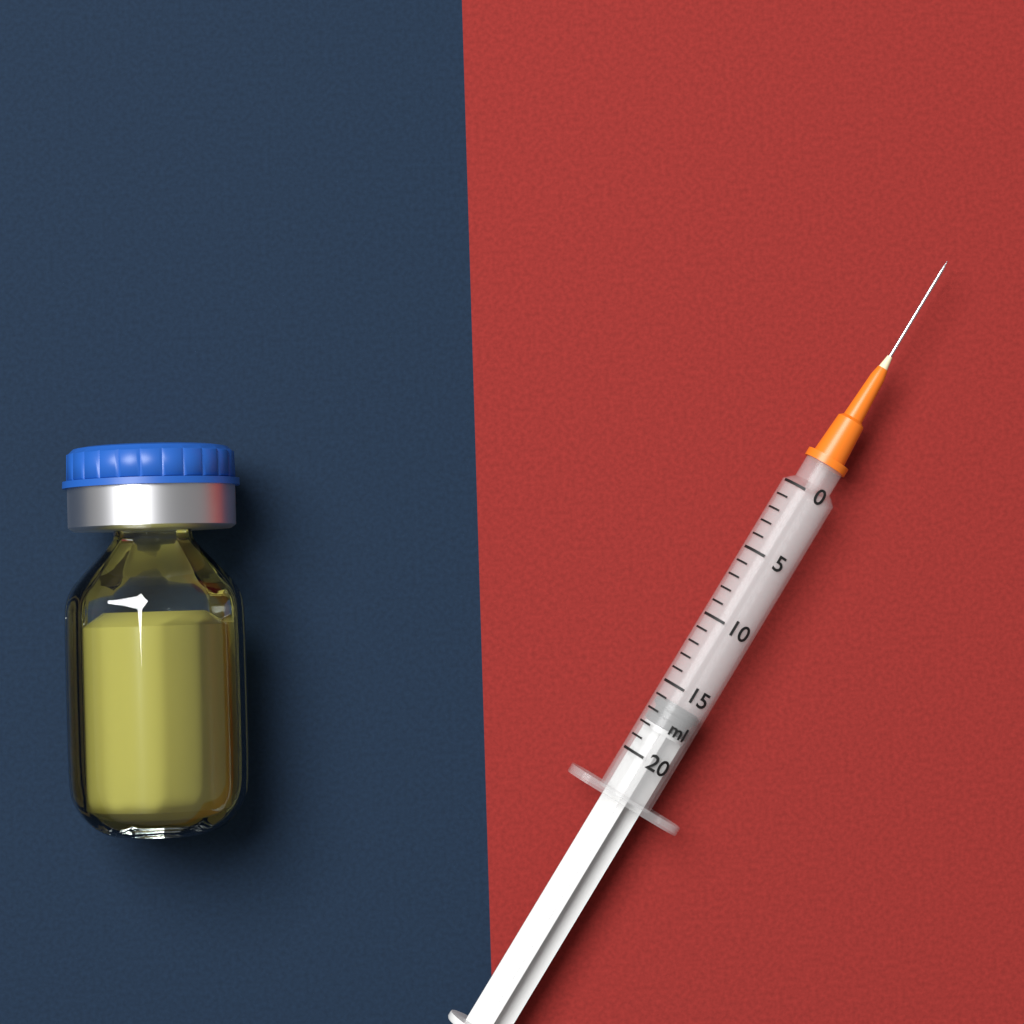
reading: 16 ml
